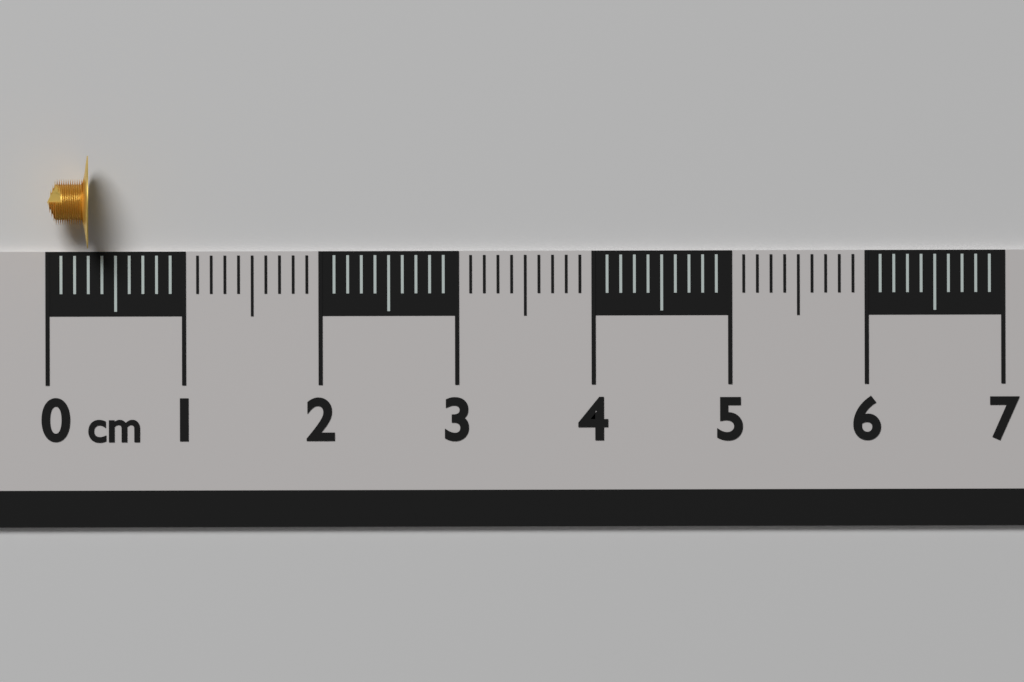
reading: 0.3 cm
